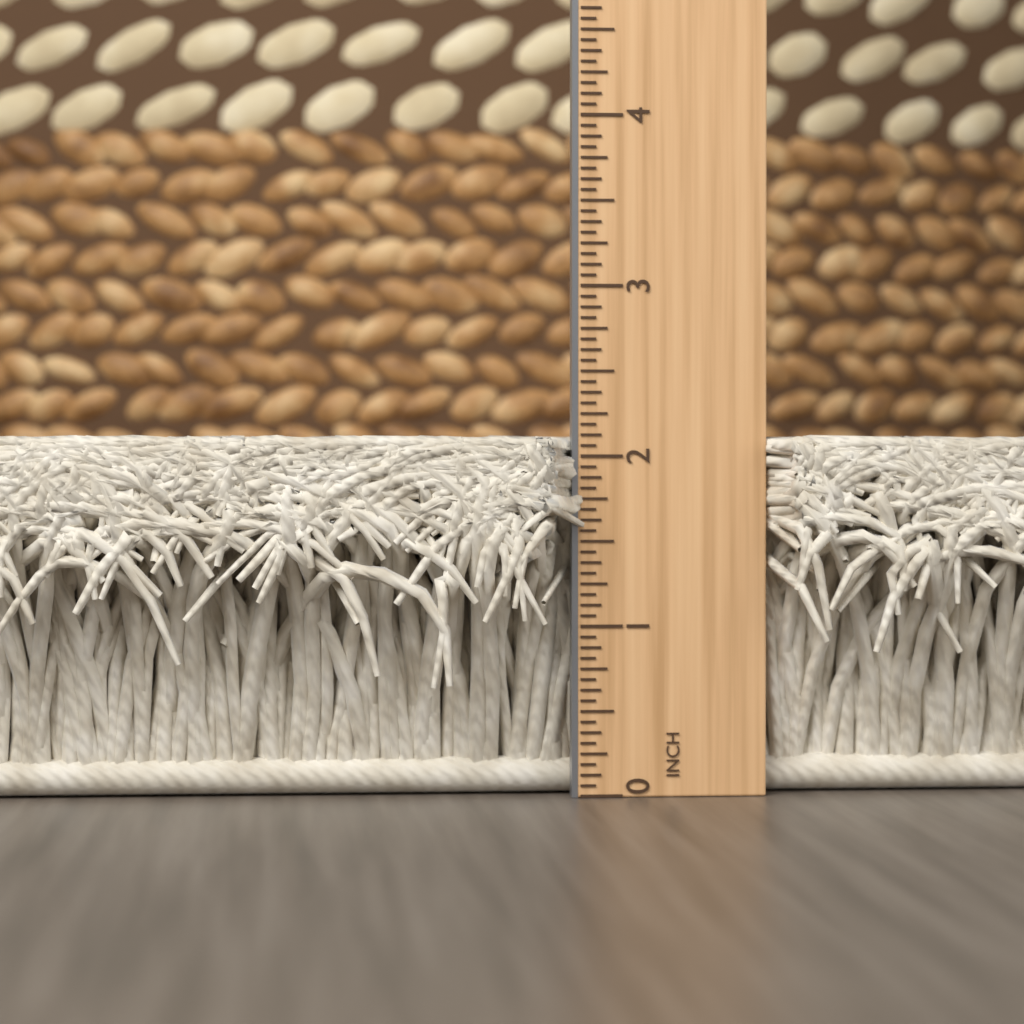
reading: 2.1250 in
